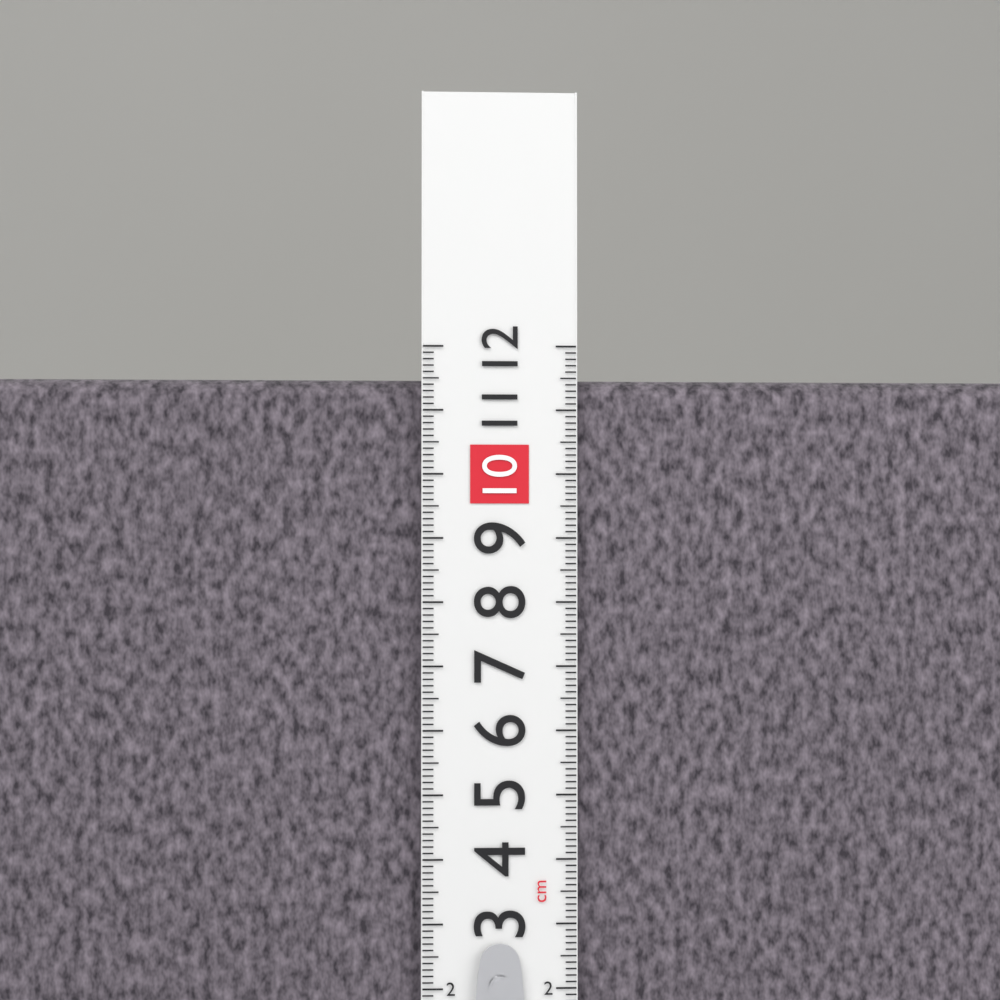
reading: 11.5 cm
